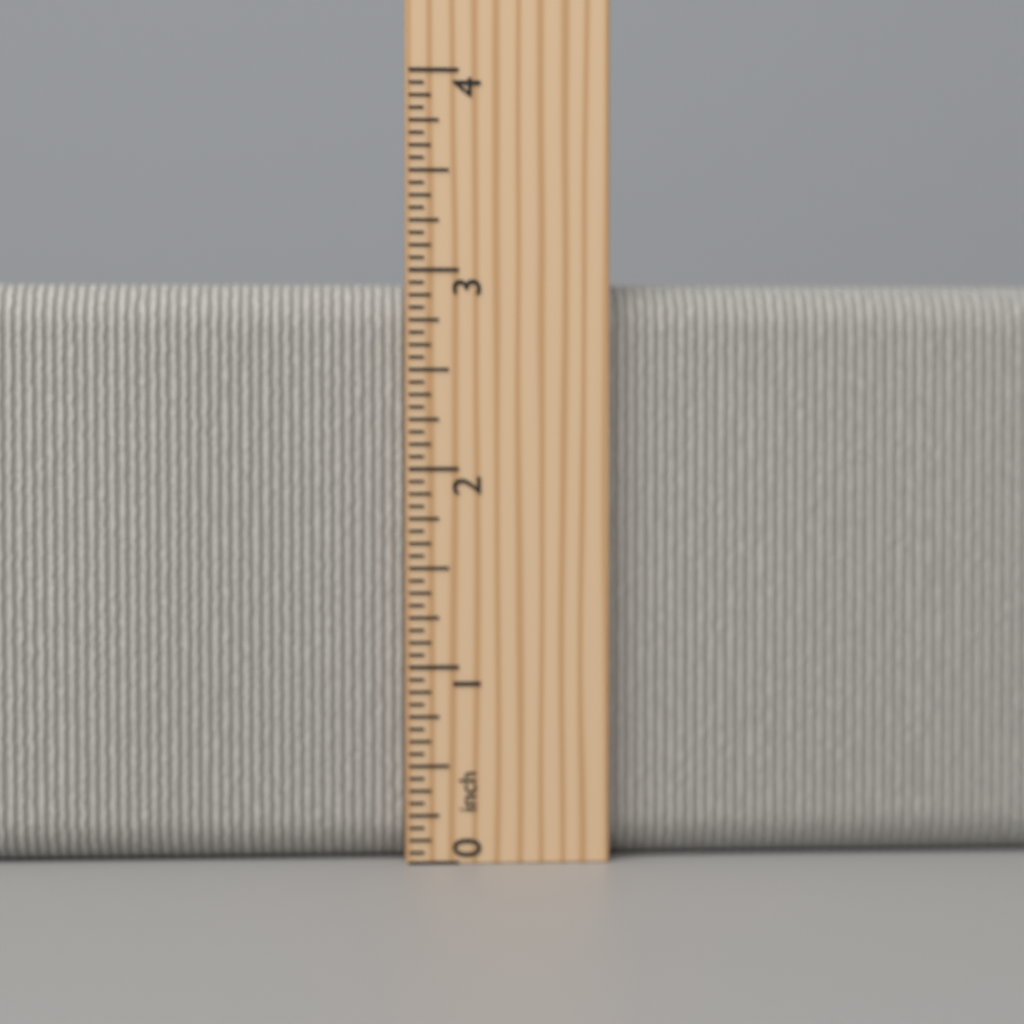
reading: 2.9375 inch
